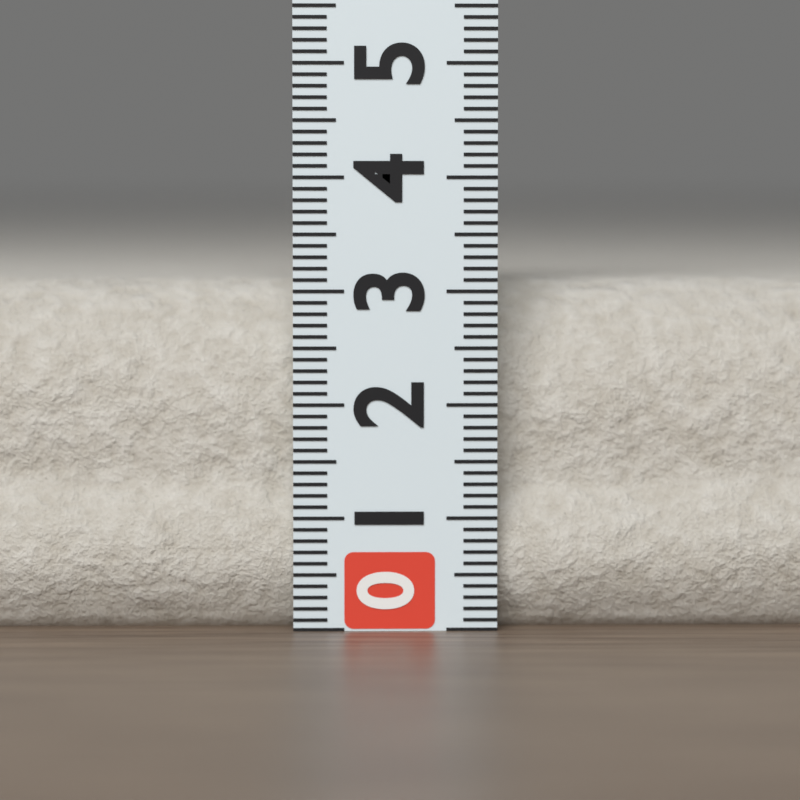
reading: 3.1 (no unit)
